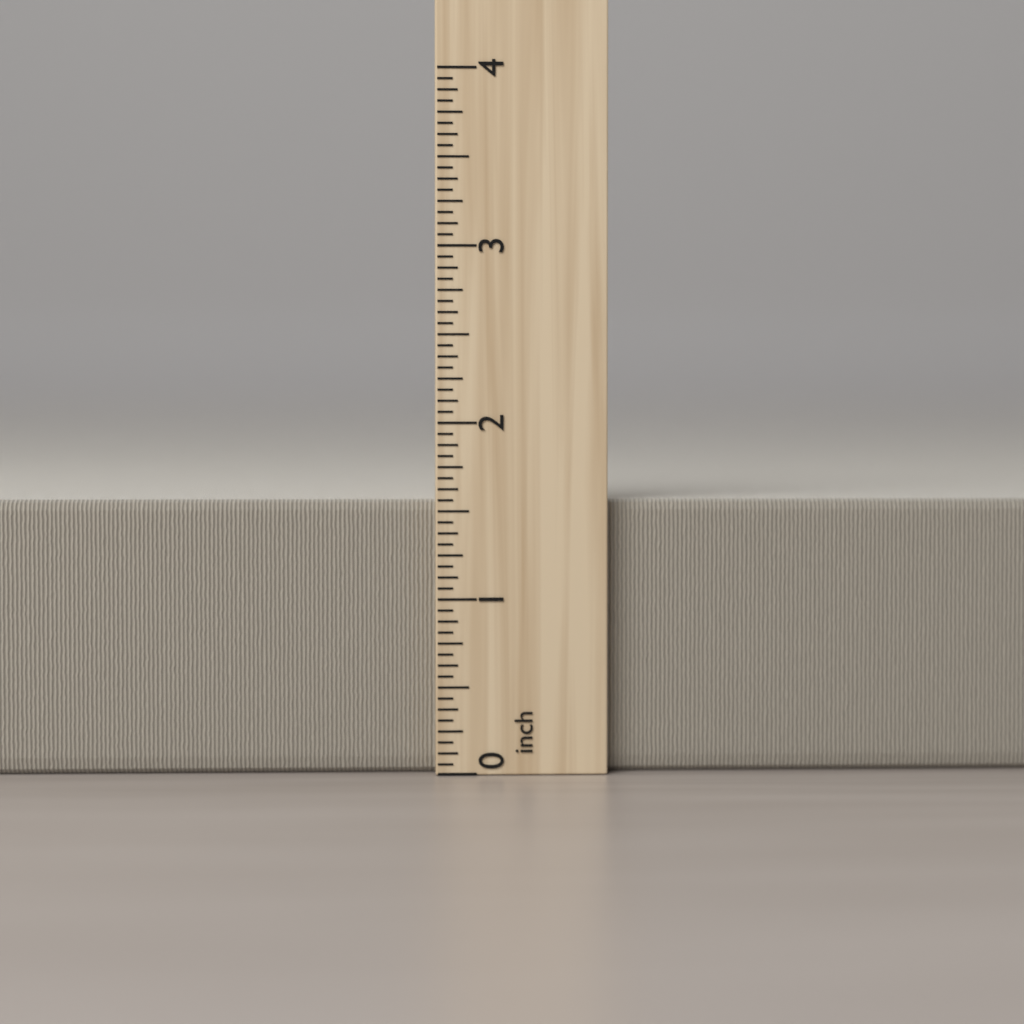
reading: 1.5625 inch
